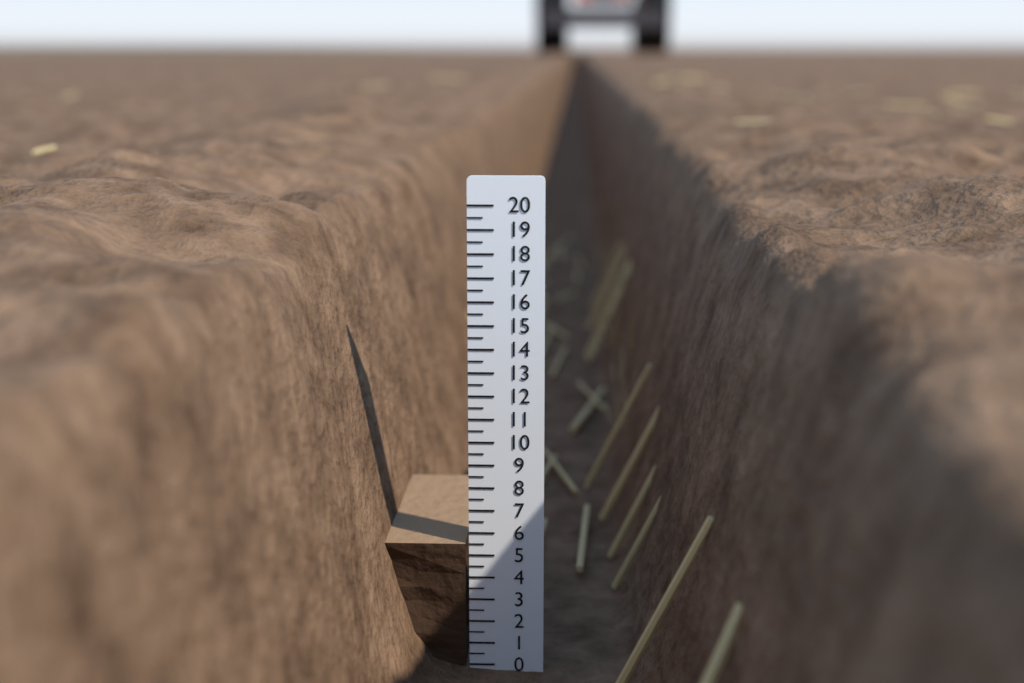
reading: 5.5 (no unit)
